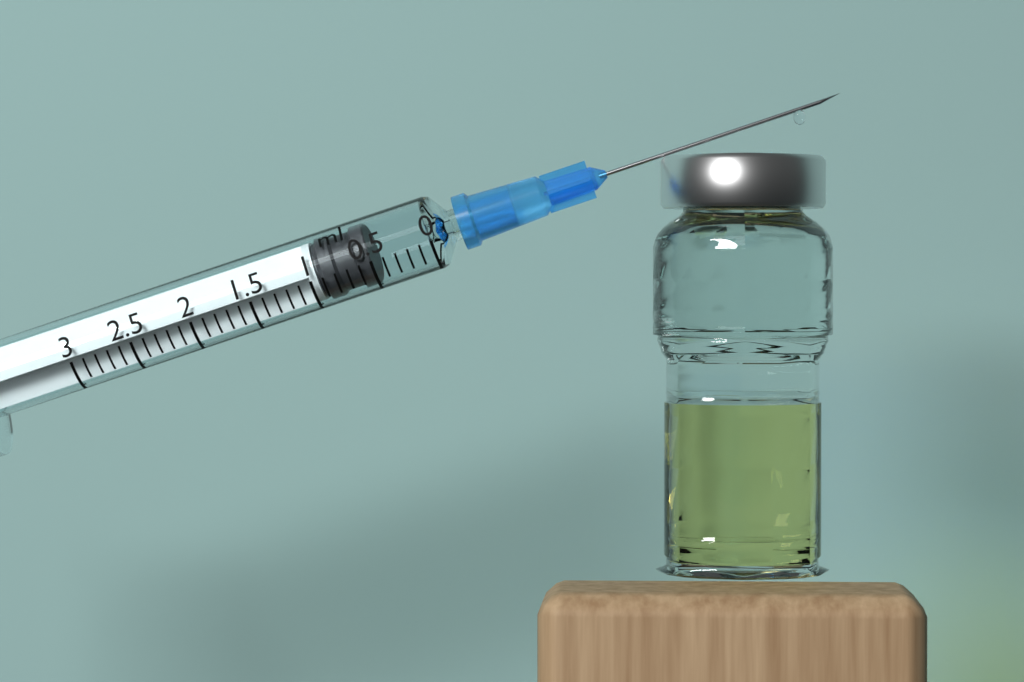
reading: 0.5 ml
